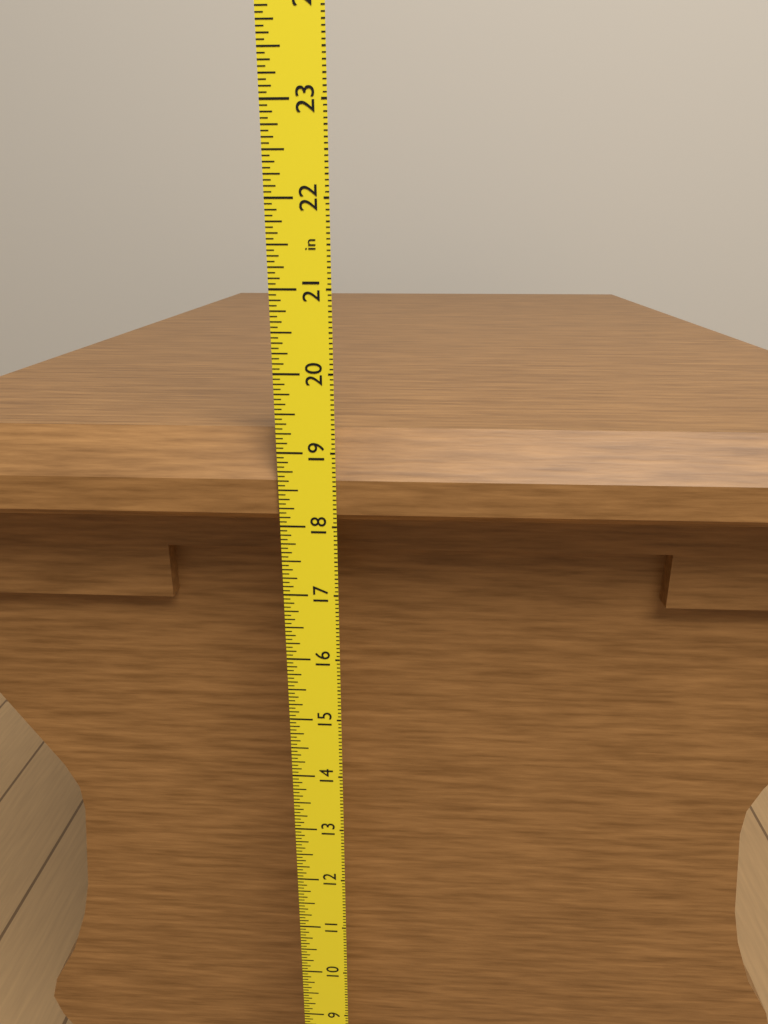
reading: 19.1875 in
